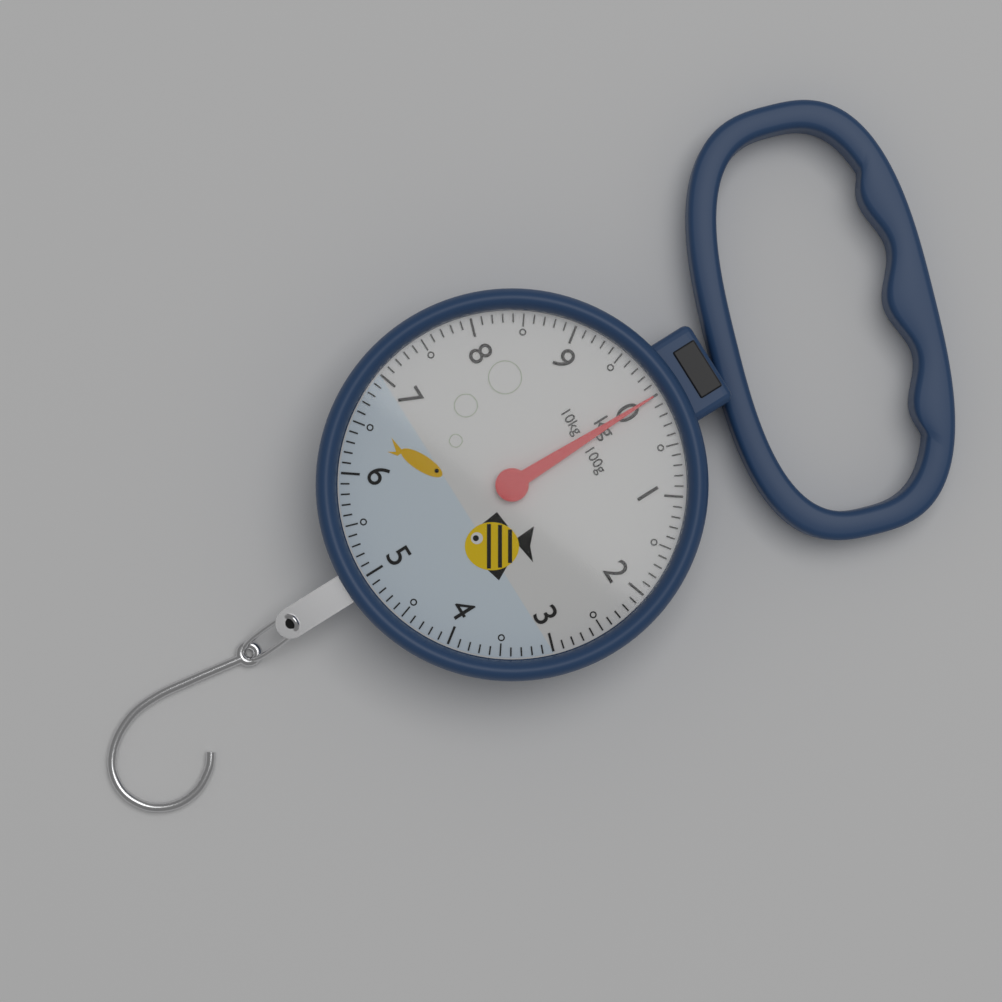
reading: 0.0 kg
